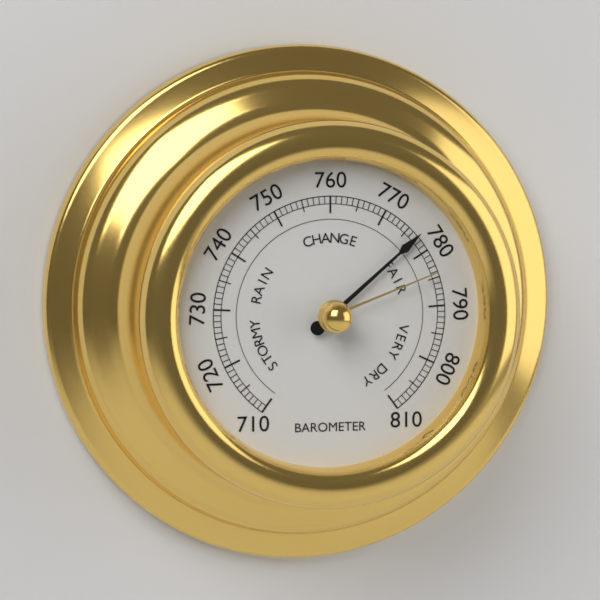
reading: 777 (no unit)
